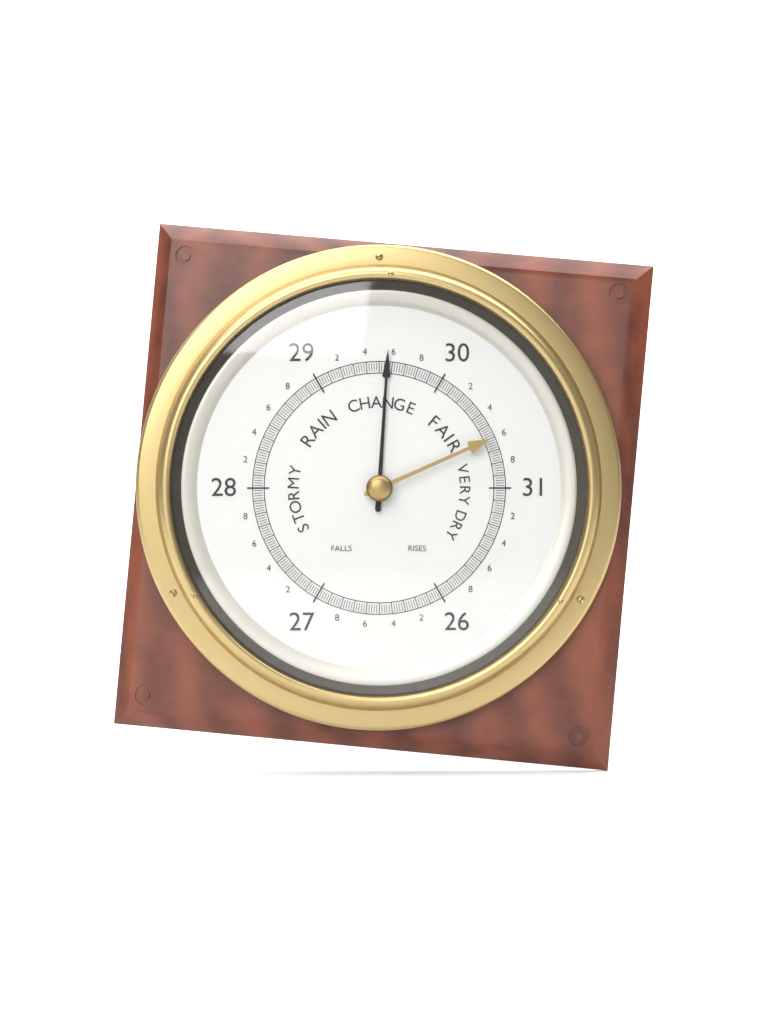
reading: 29.56 (no unit)
